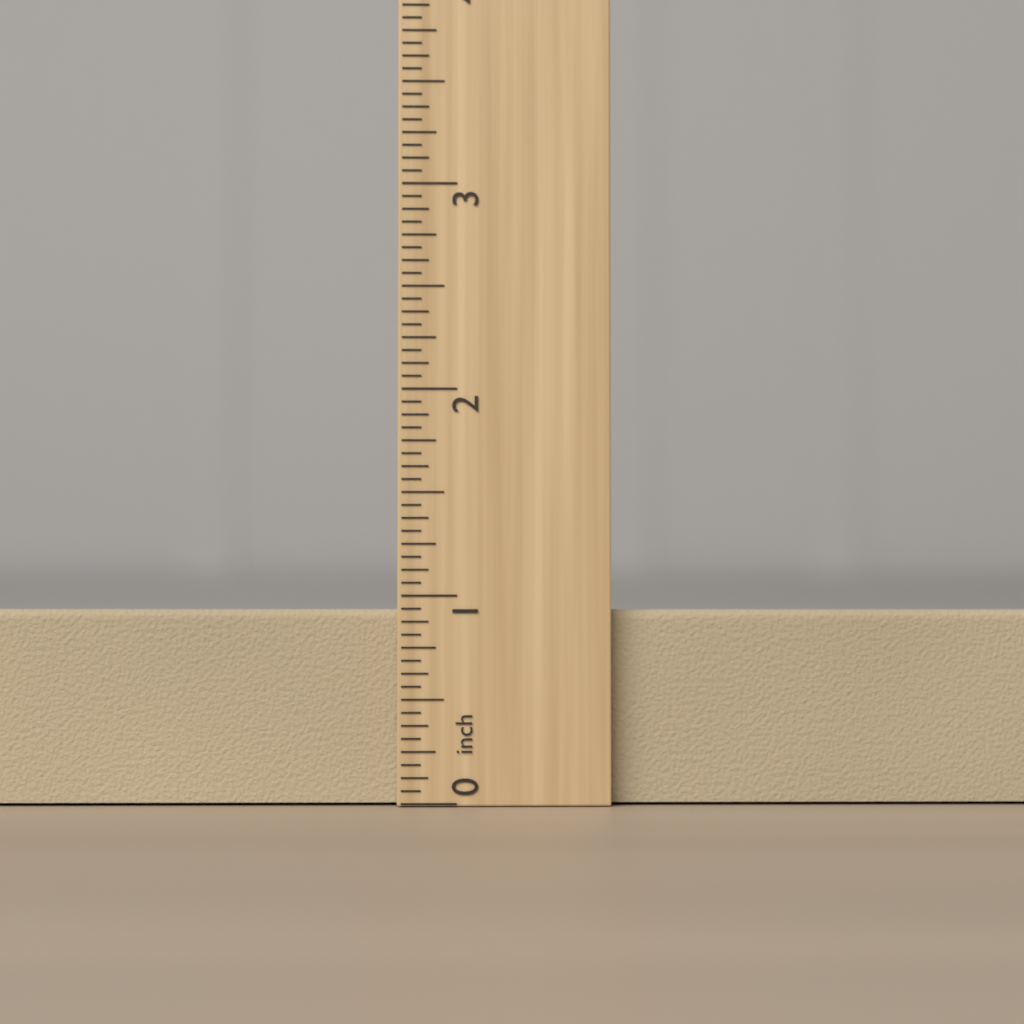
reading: 0.9375 inch
